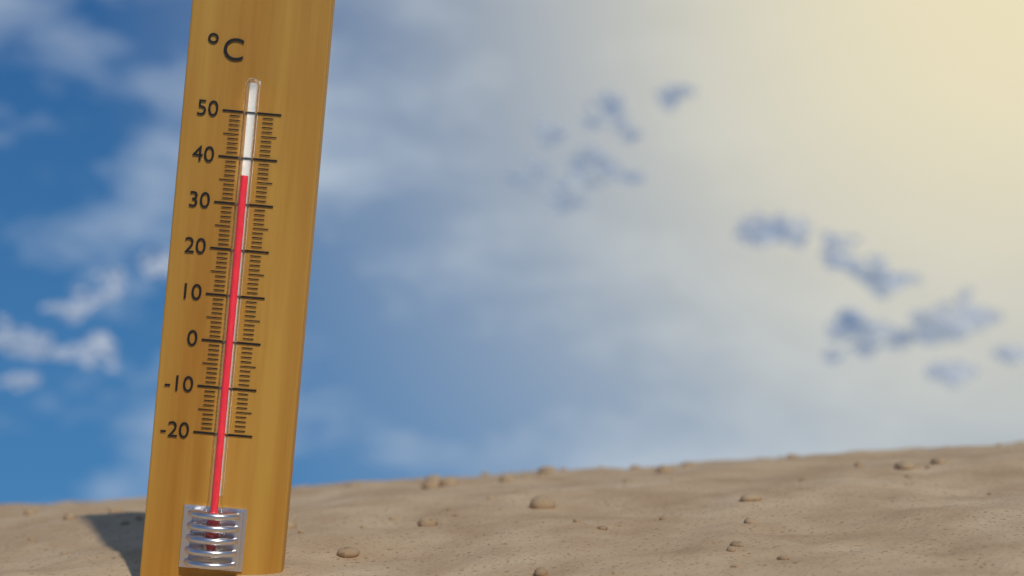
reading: 36 °C
